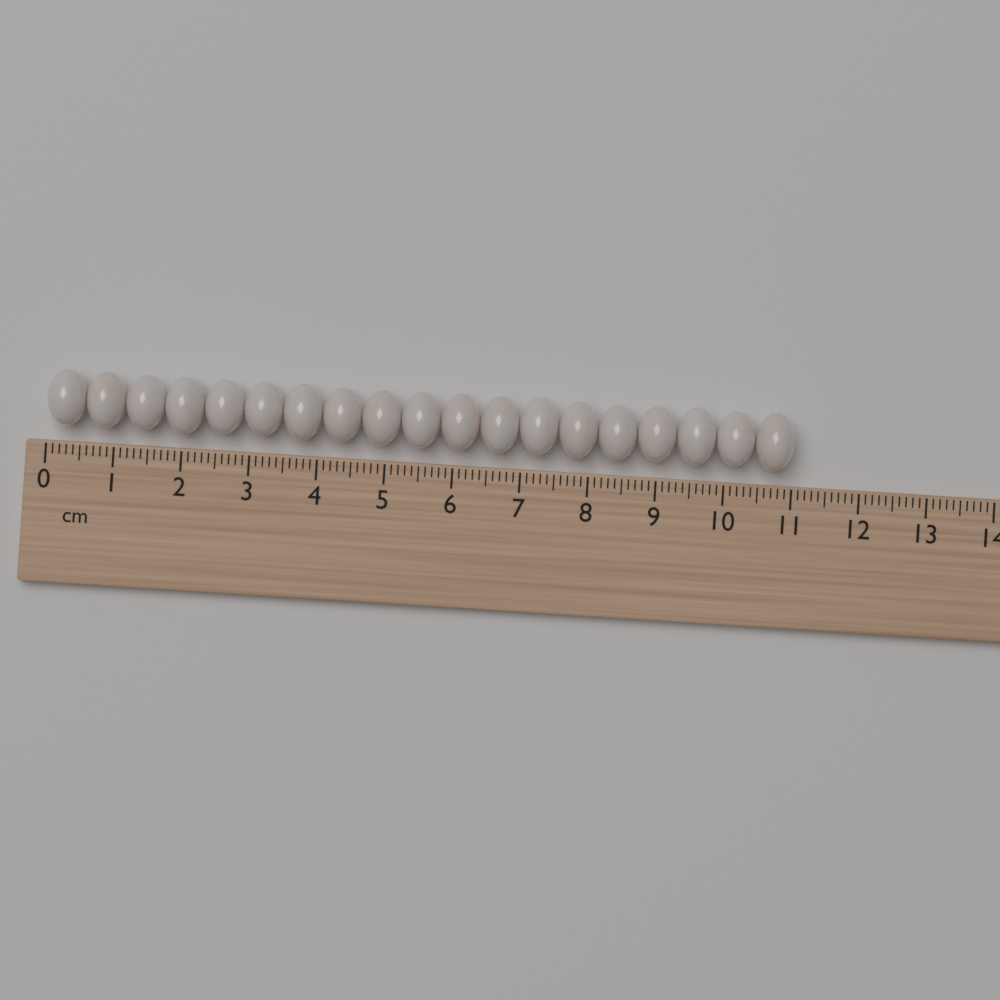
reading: 11.0 cm
